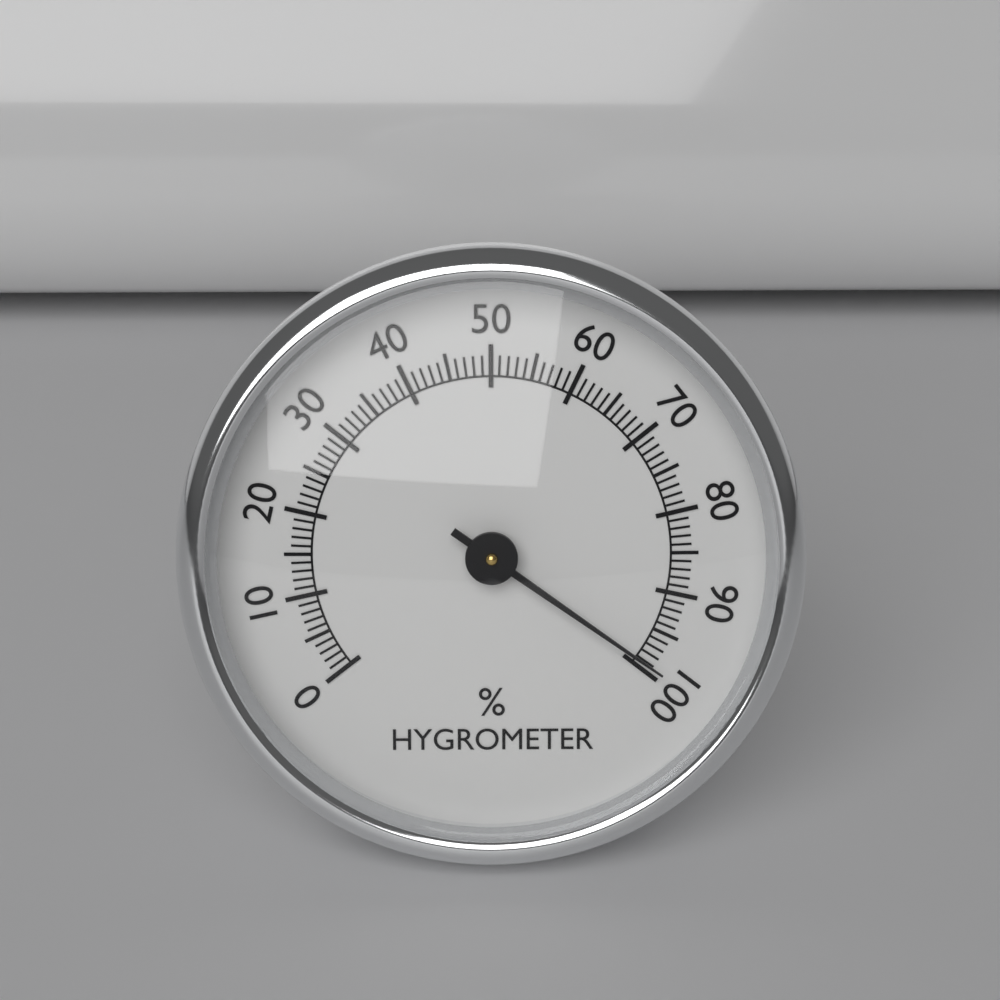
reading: 99 %
